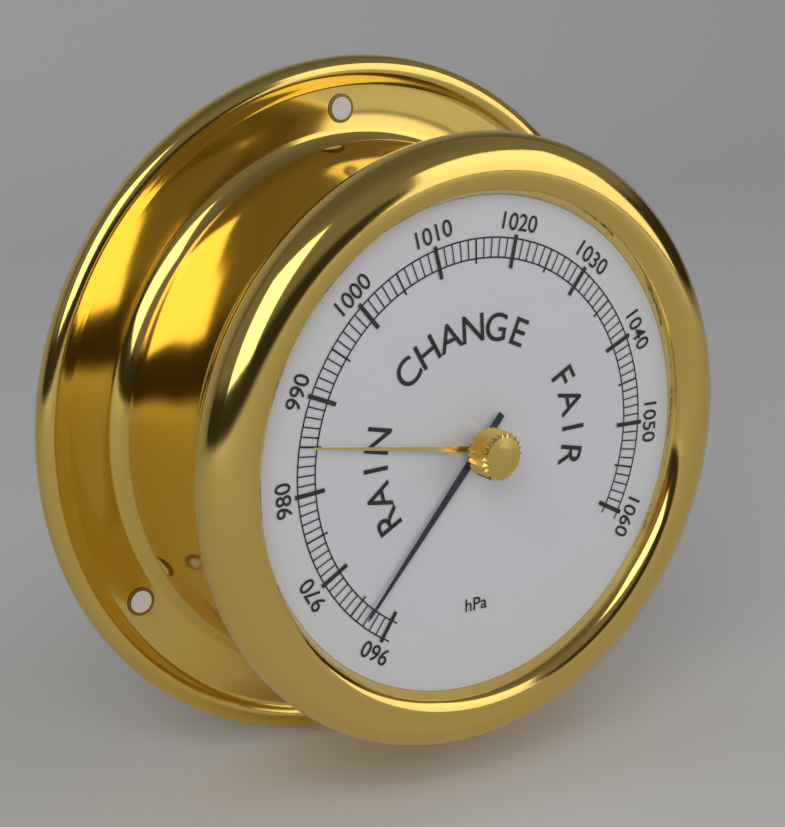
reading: 963 hPa
